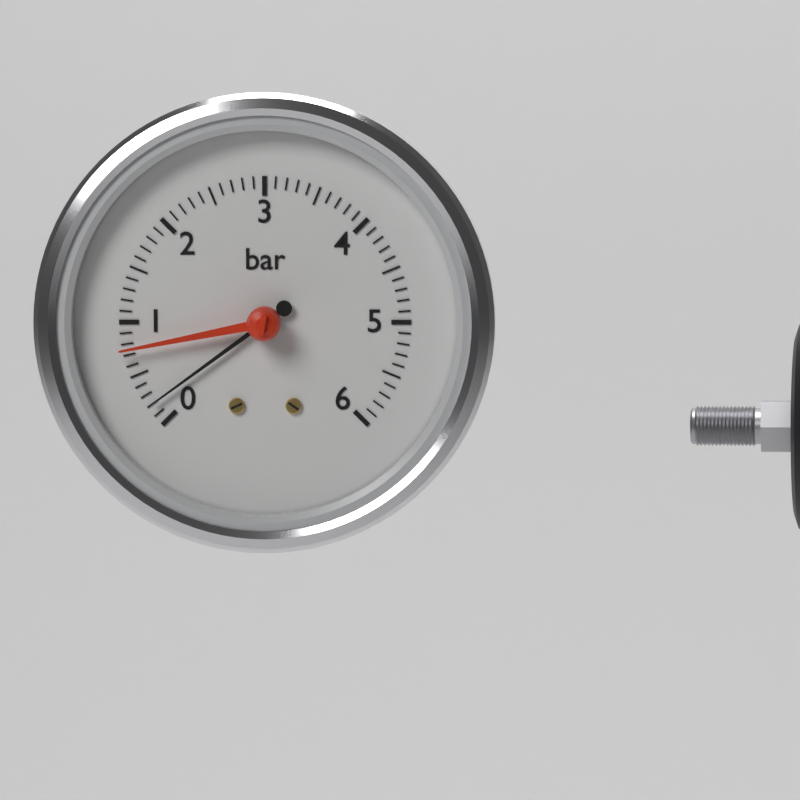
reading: 0.2 bar
